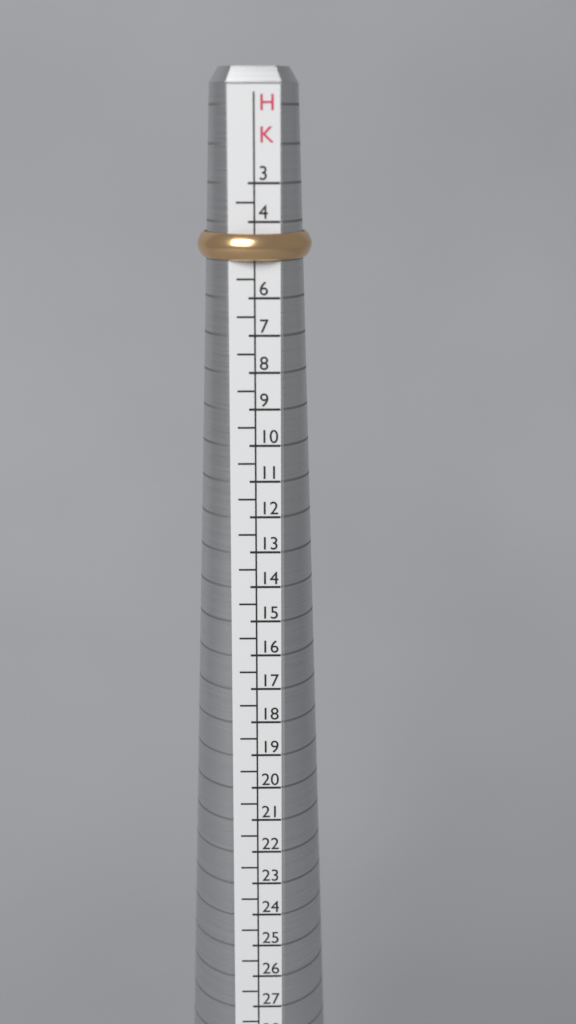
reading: 5.0 HK
